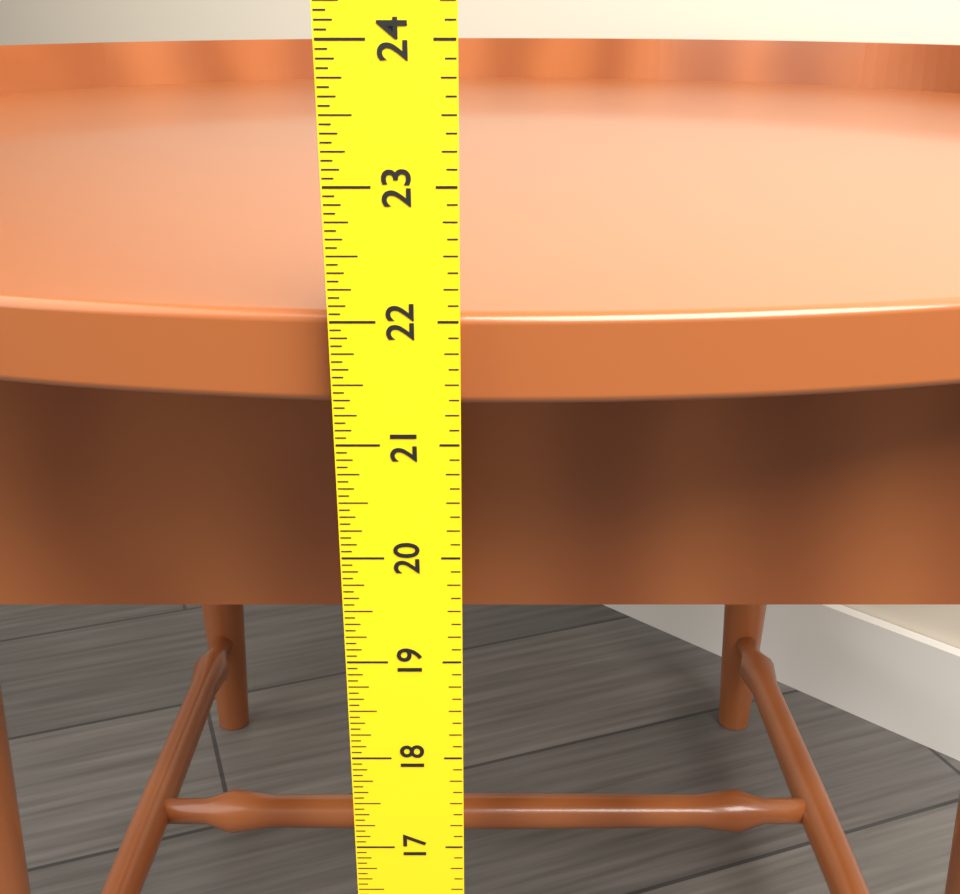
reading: 22.0000 in
